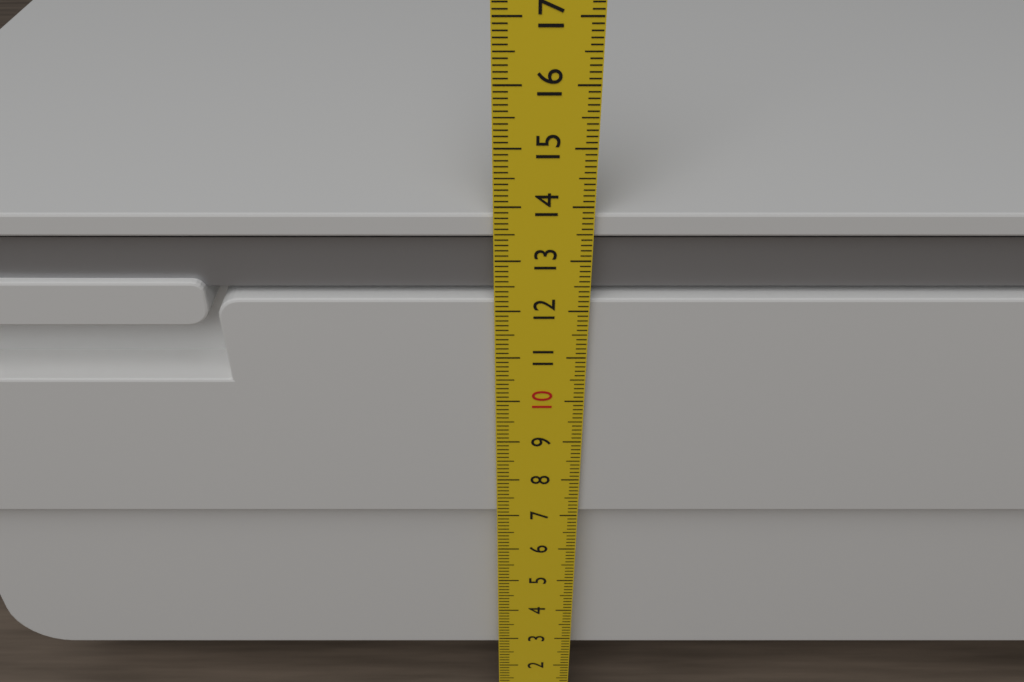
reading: 13.8 cm
